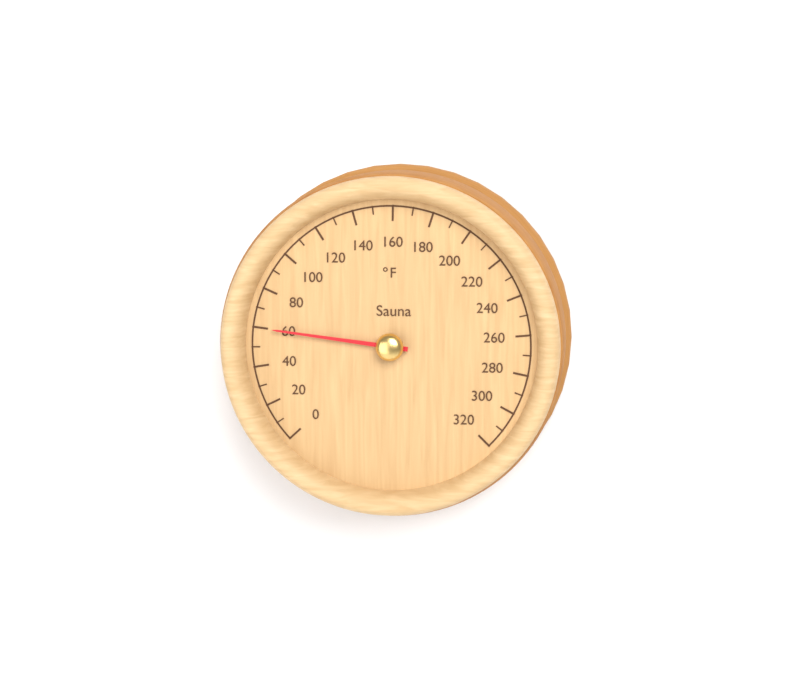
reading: 60 °F
